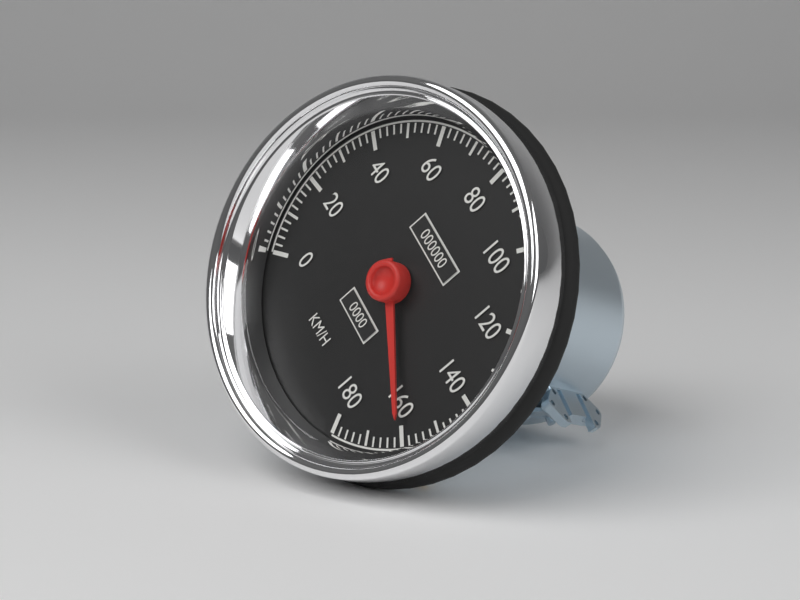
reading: 160 km/h
